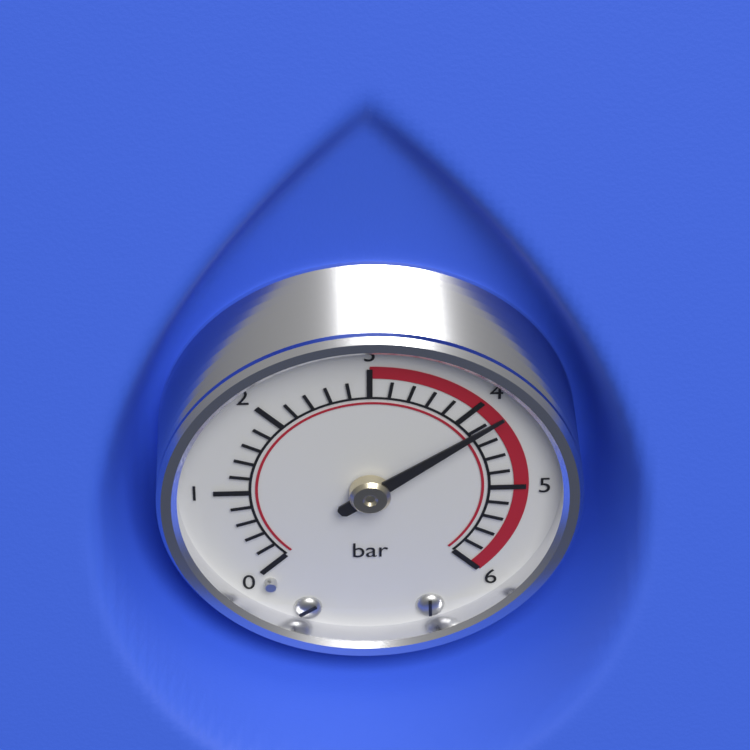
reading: 4.2 bar
